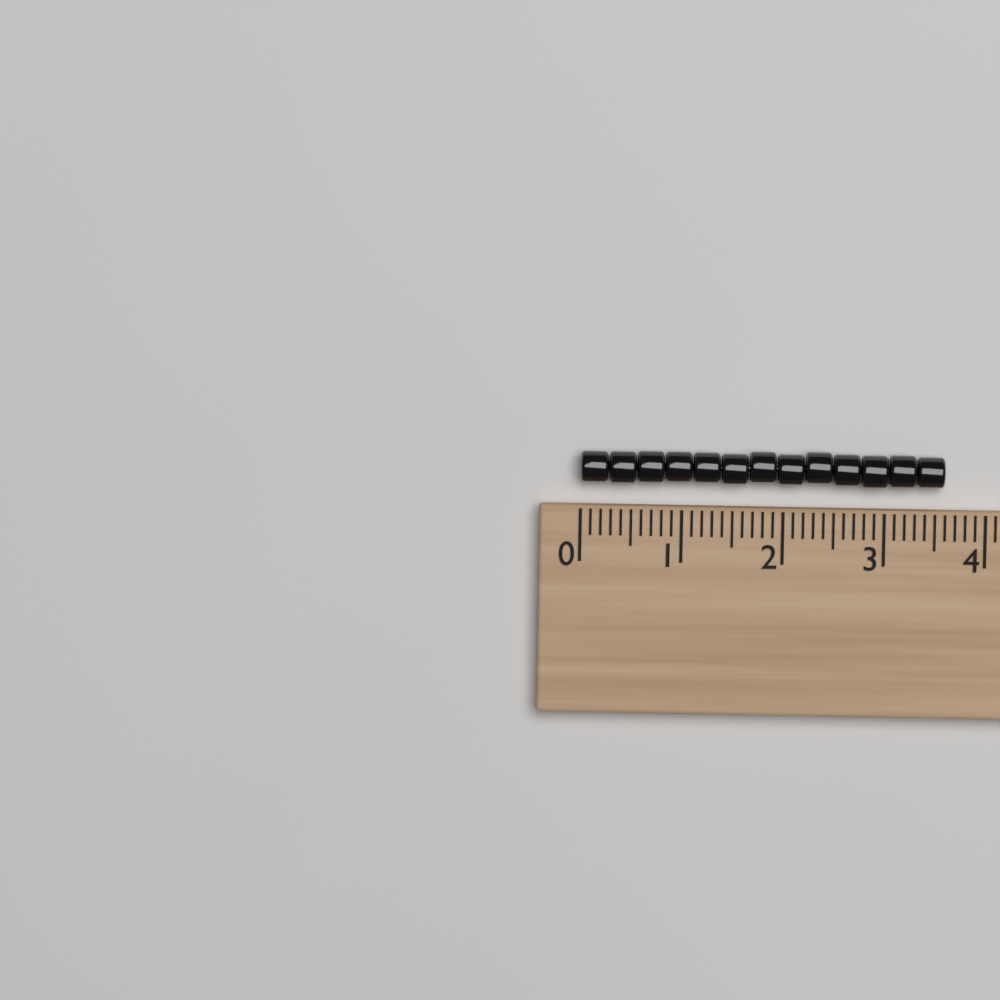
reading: 3.6 (no unit)
